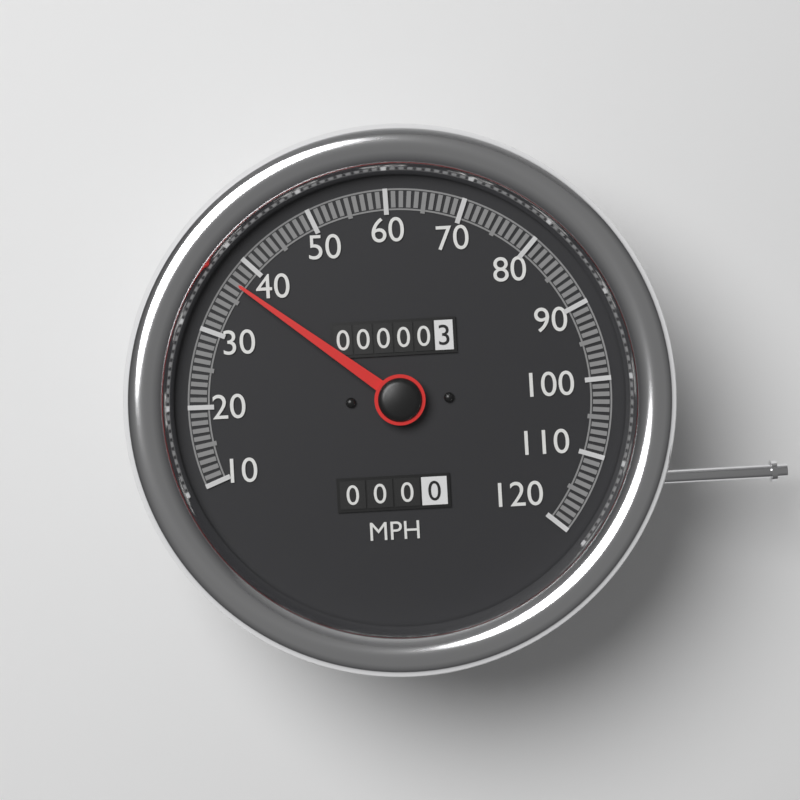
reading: 37 MPH
